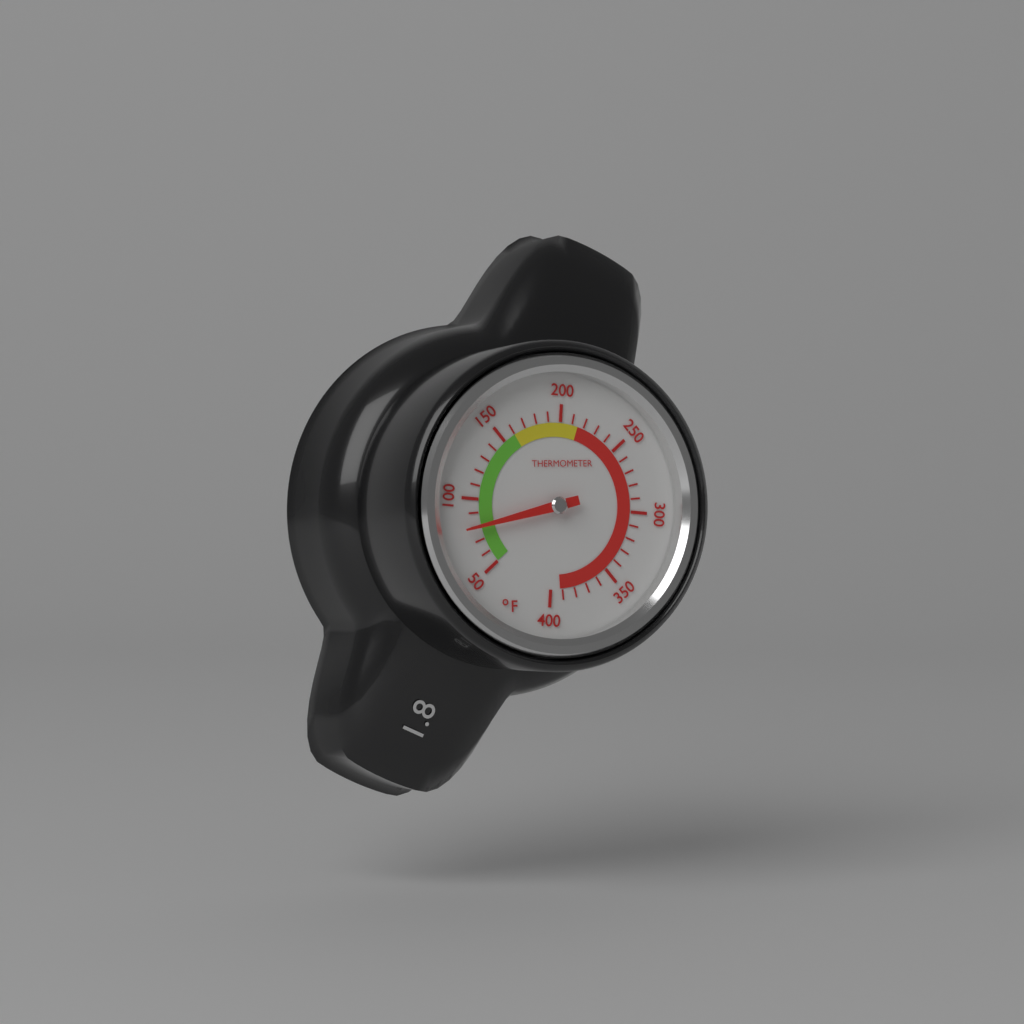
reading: 80 °F
